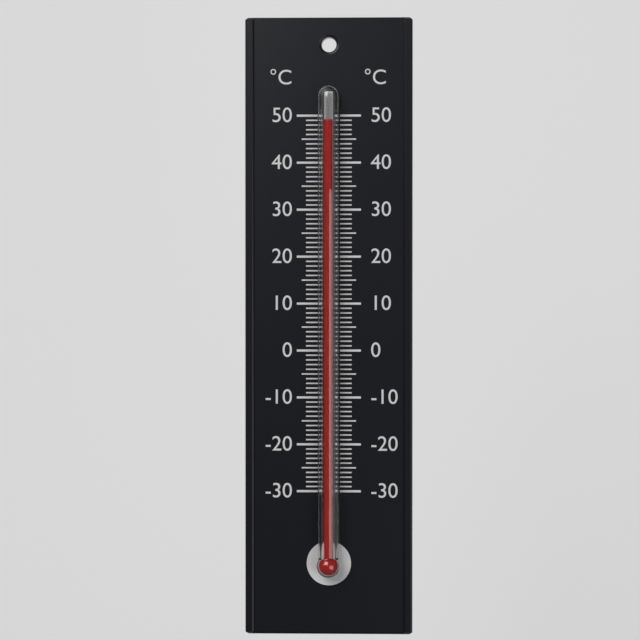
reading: 49 °C
